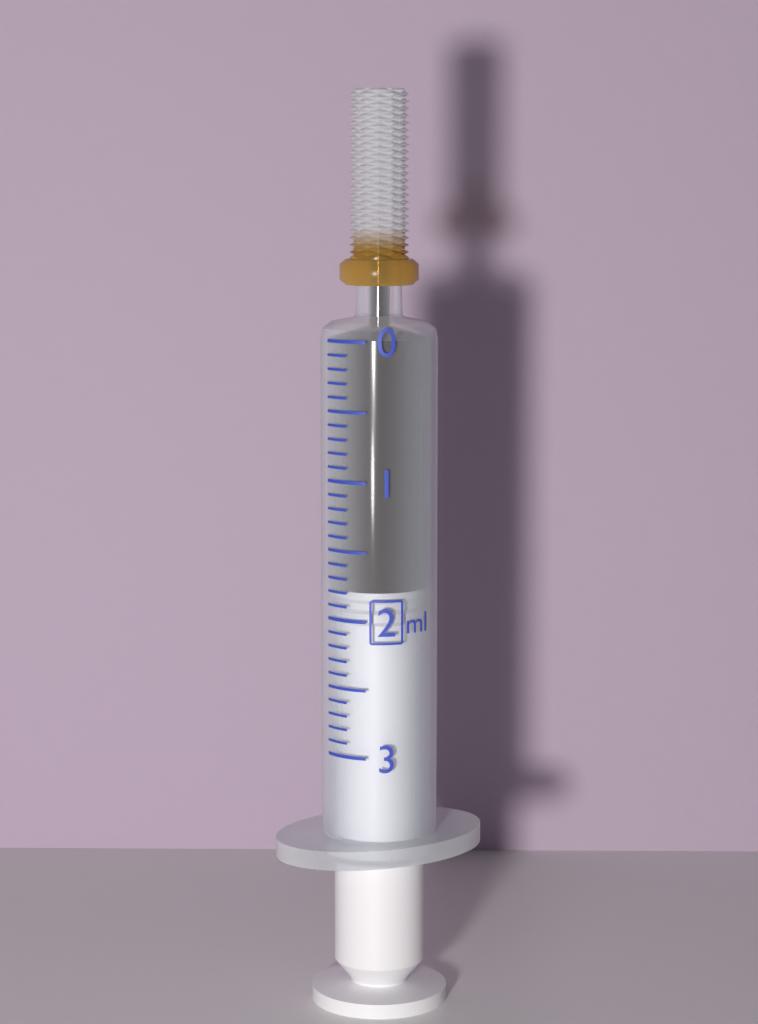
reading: 1.8 ml
